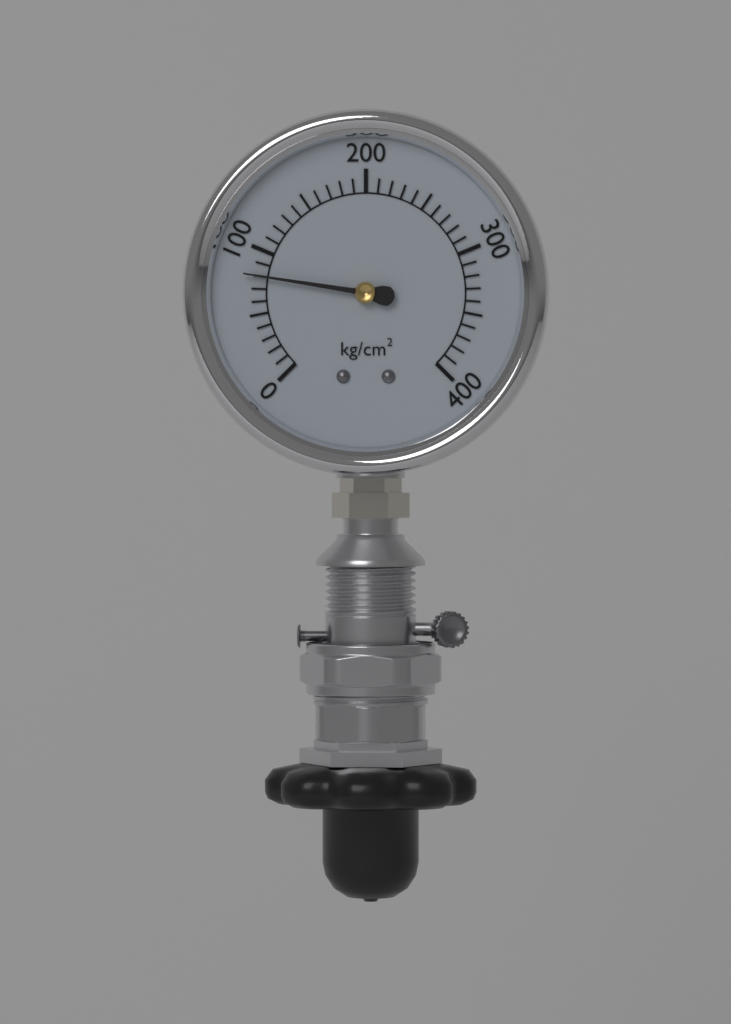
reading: 80 kg/cm²
